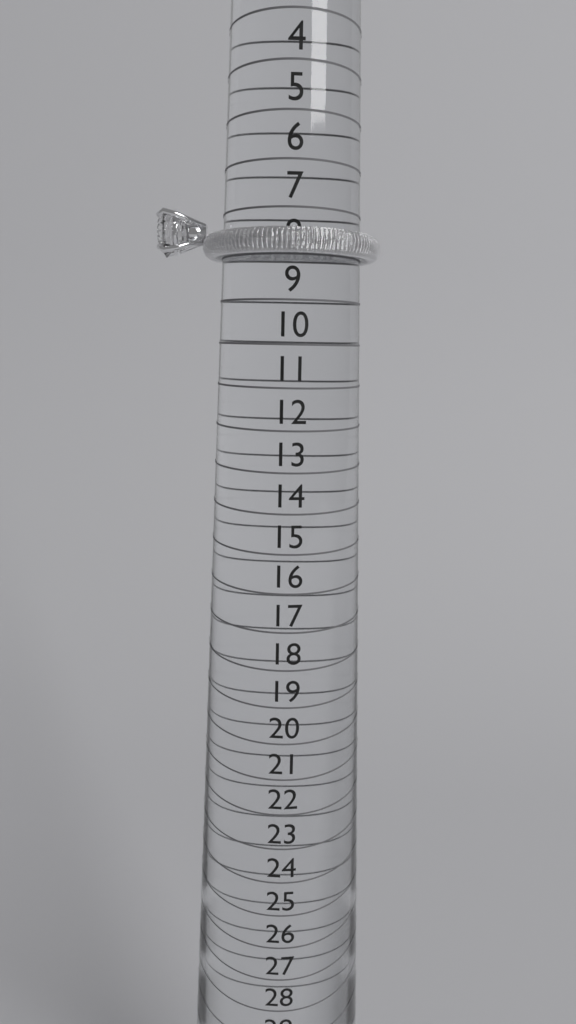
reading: 8 (no unit)
